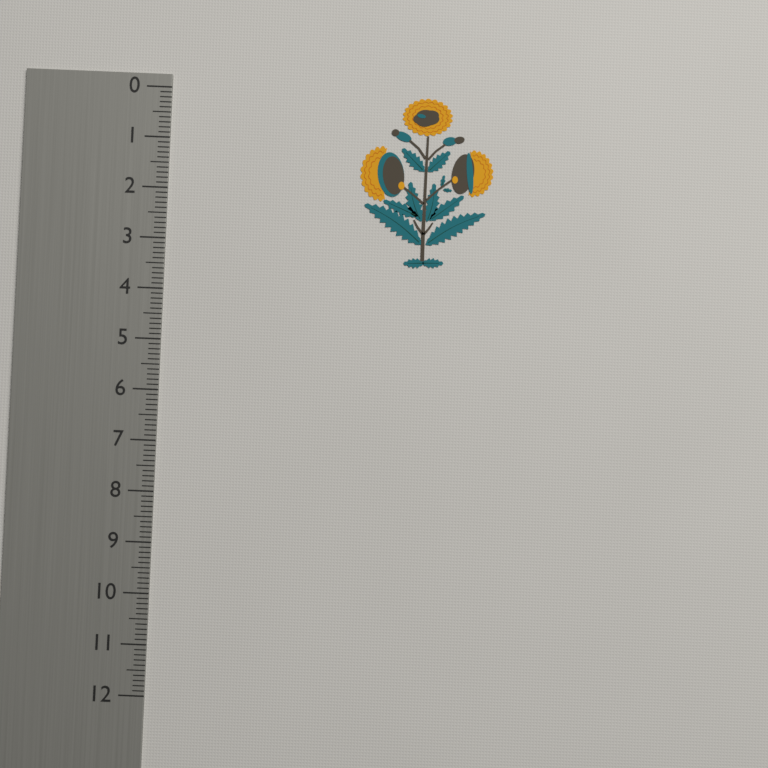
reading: 3.4 (no unit)
